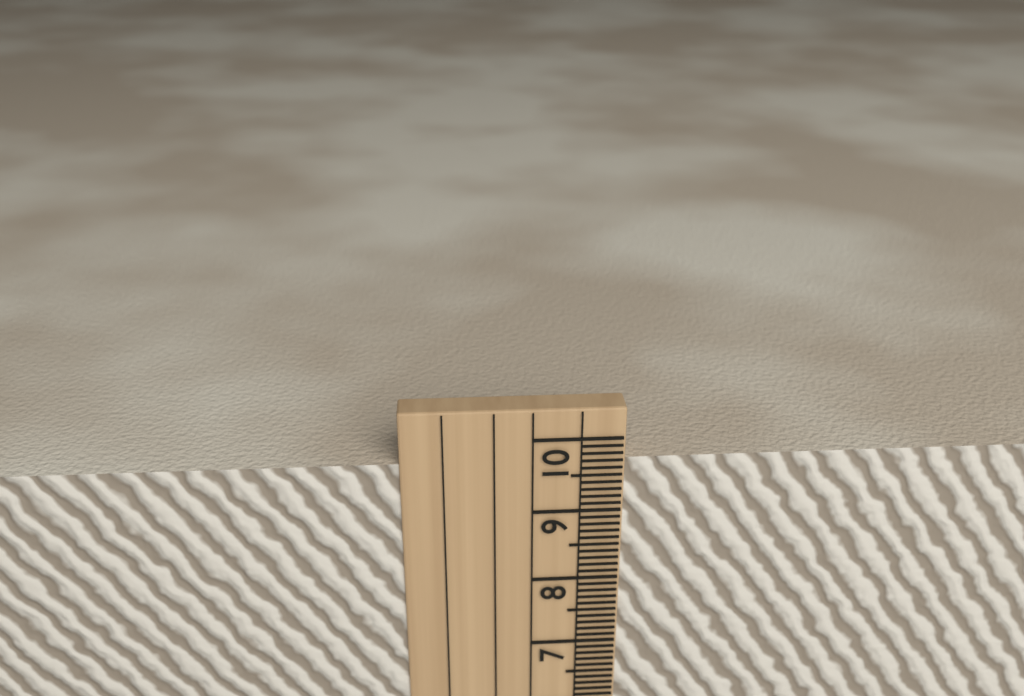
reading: 9.7 cm
